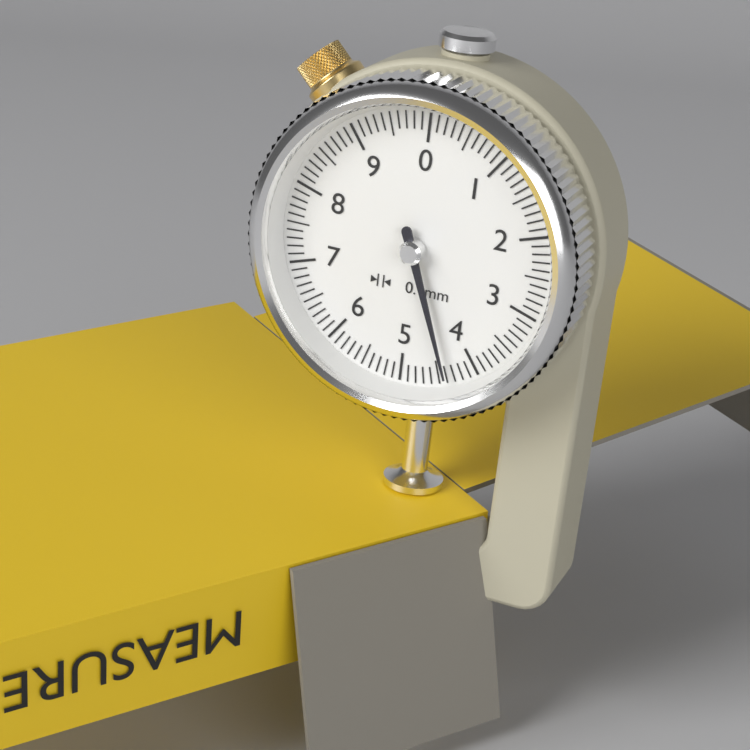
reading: 4.4 mm
